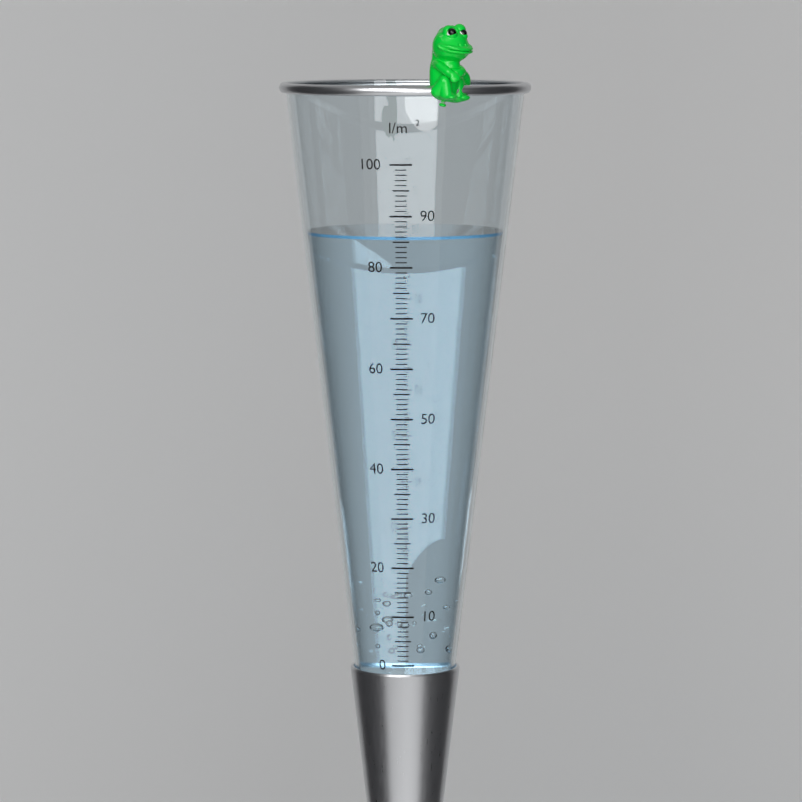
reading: 86 l/m²
